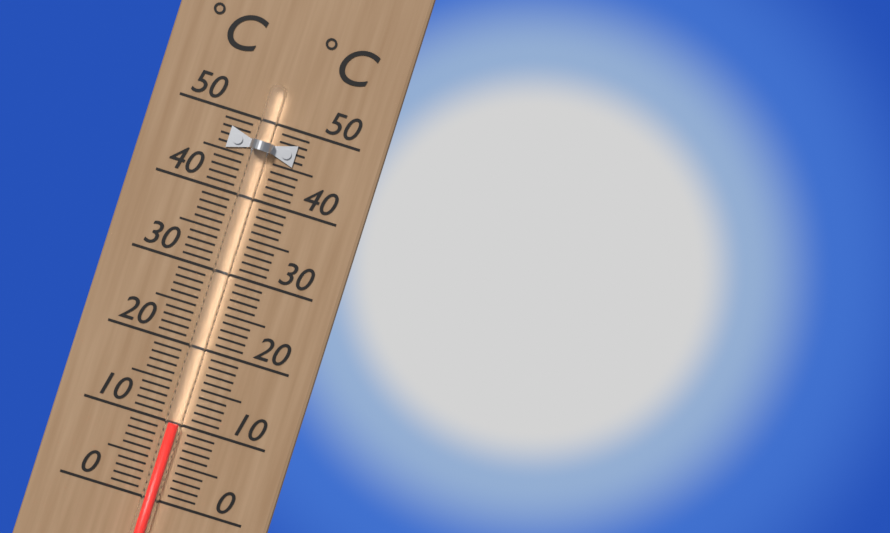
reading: 10 °C
